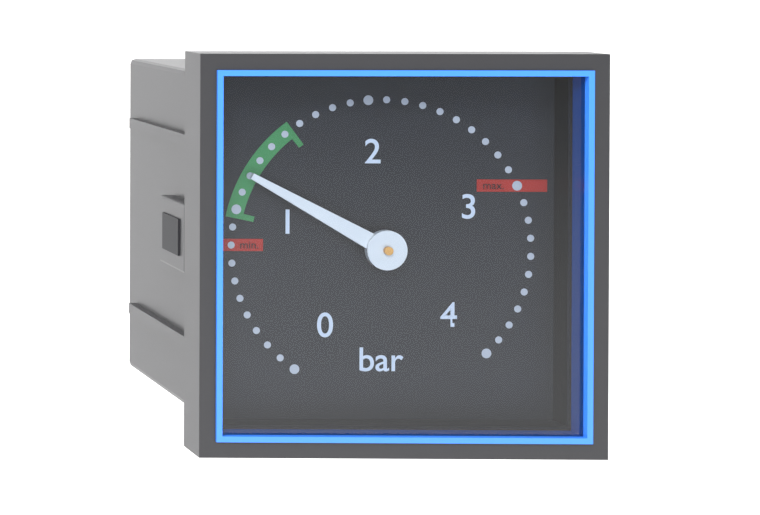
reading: 1.2 bar
